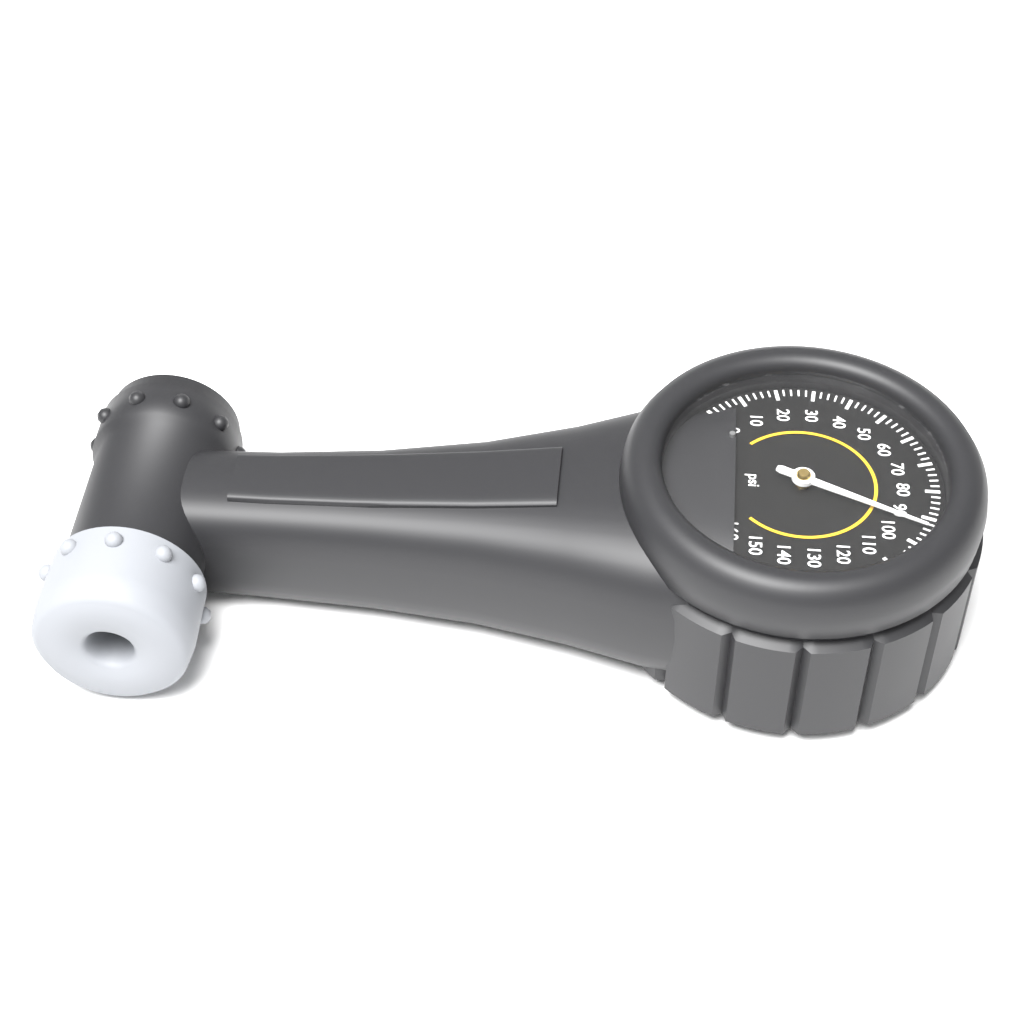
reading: 94 psi
